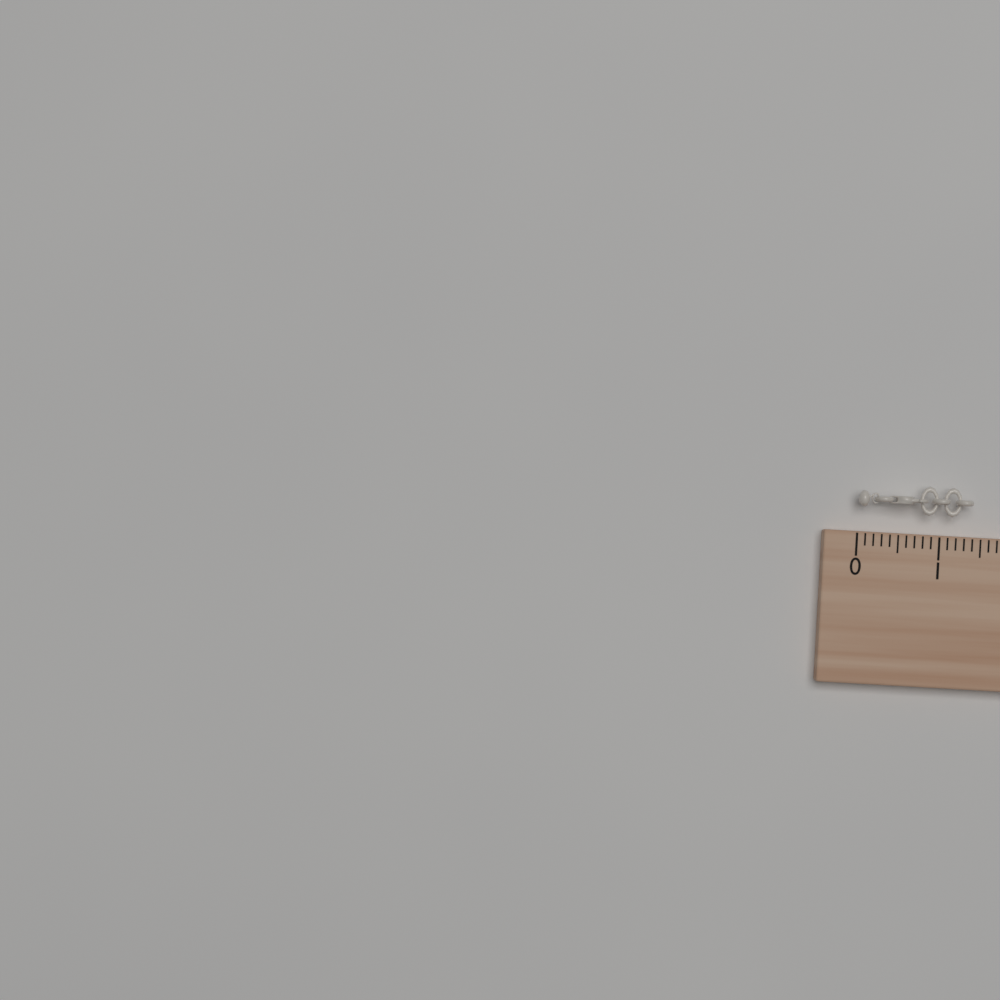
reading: 1.4 (no unit)
